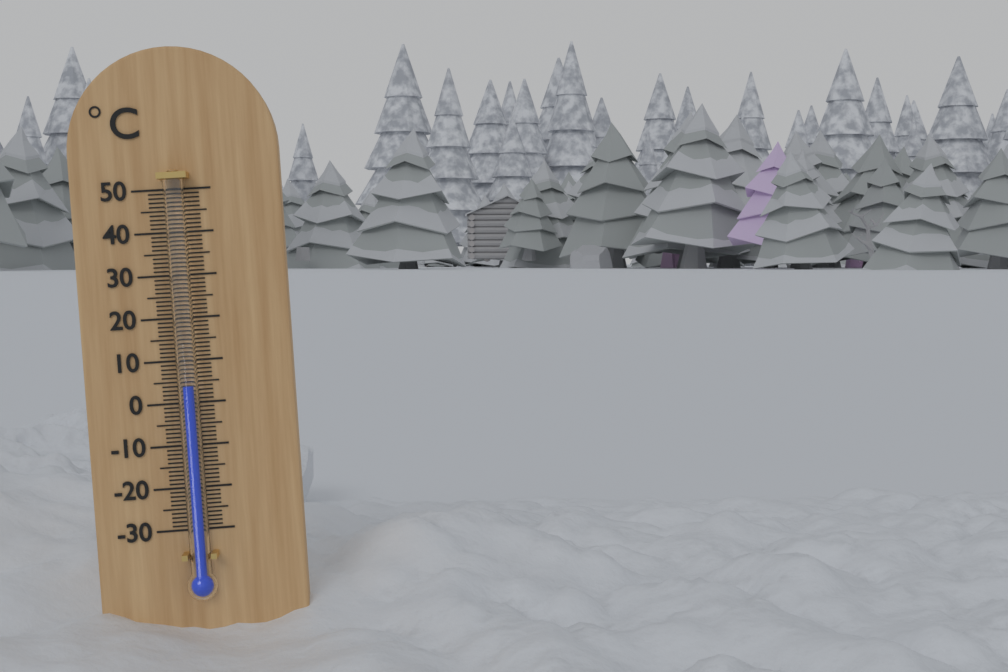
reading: 4 °C
